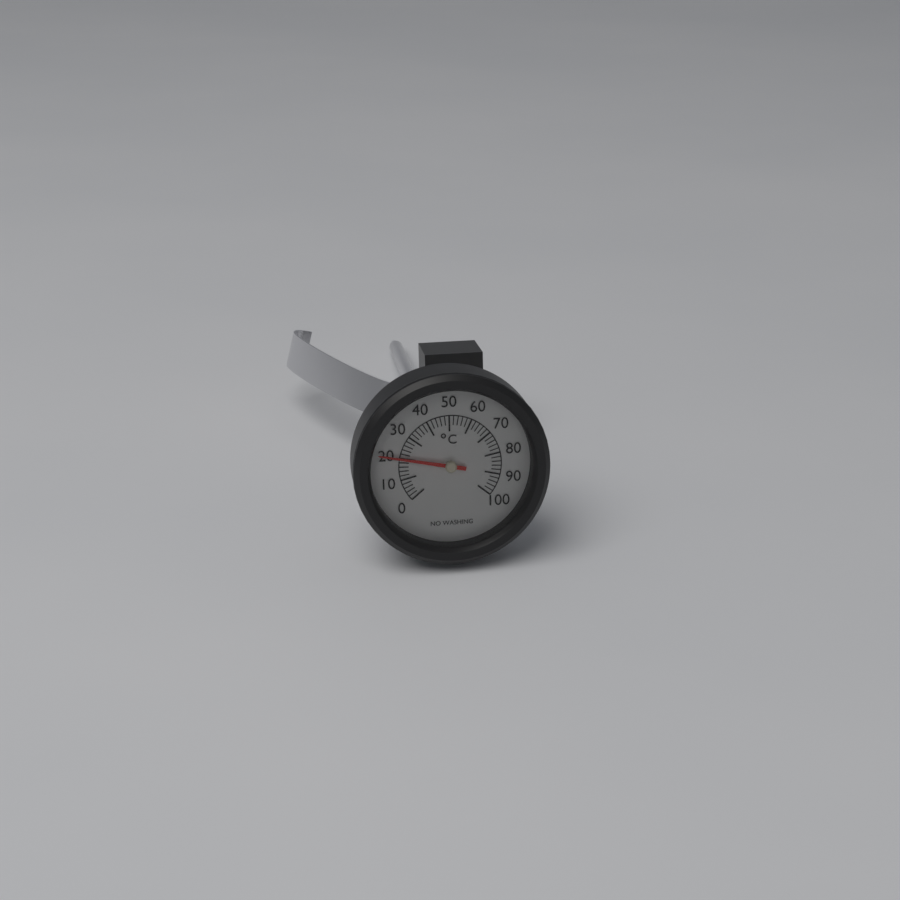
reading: 20 °C
